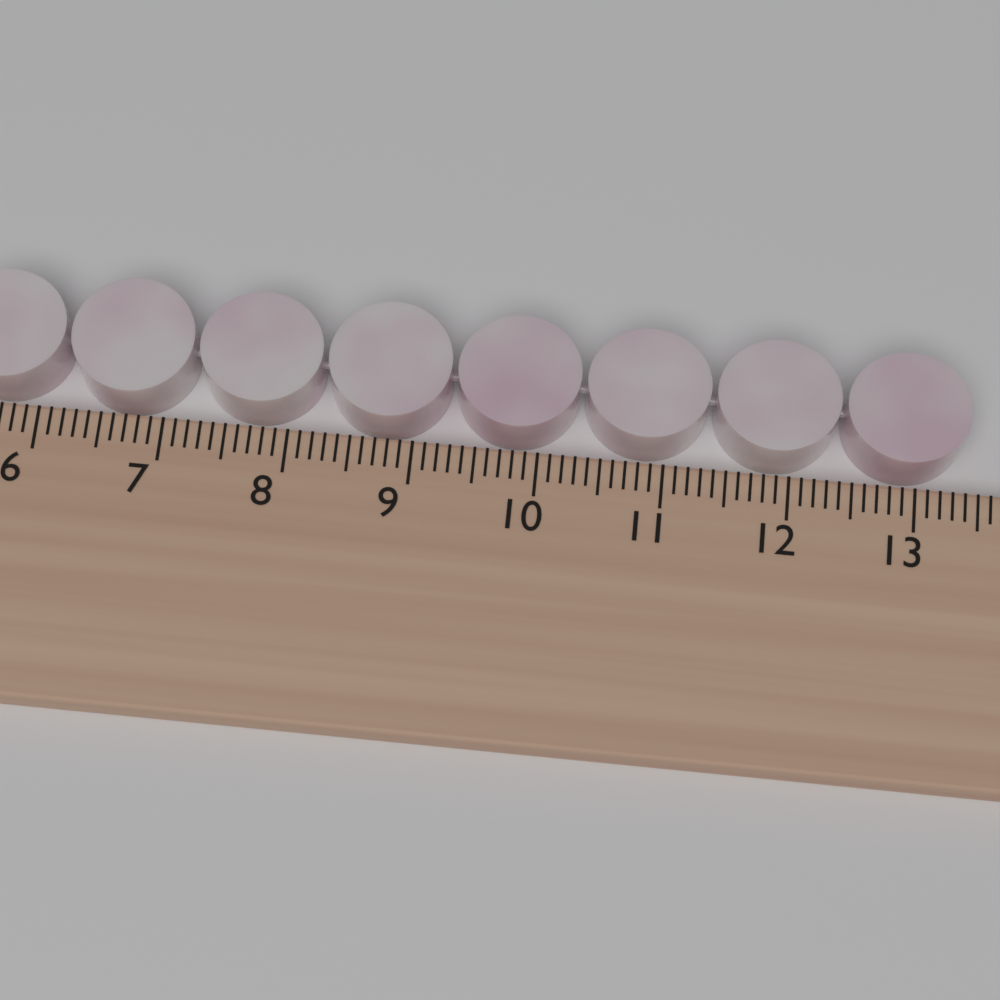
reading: 13.4 cm
